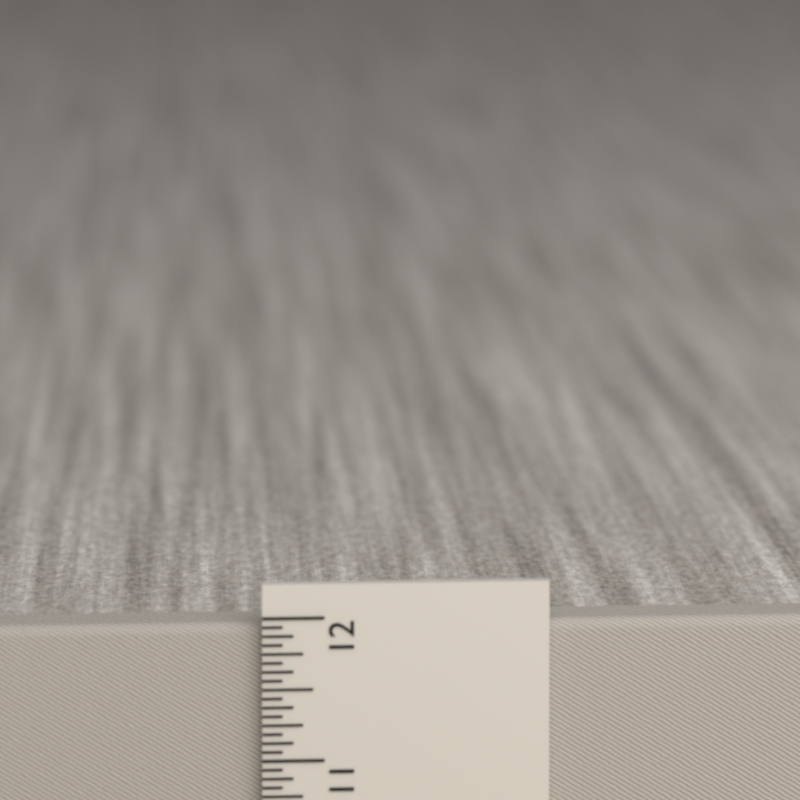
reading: 11.9375 in
